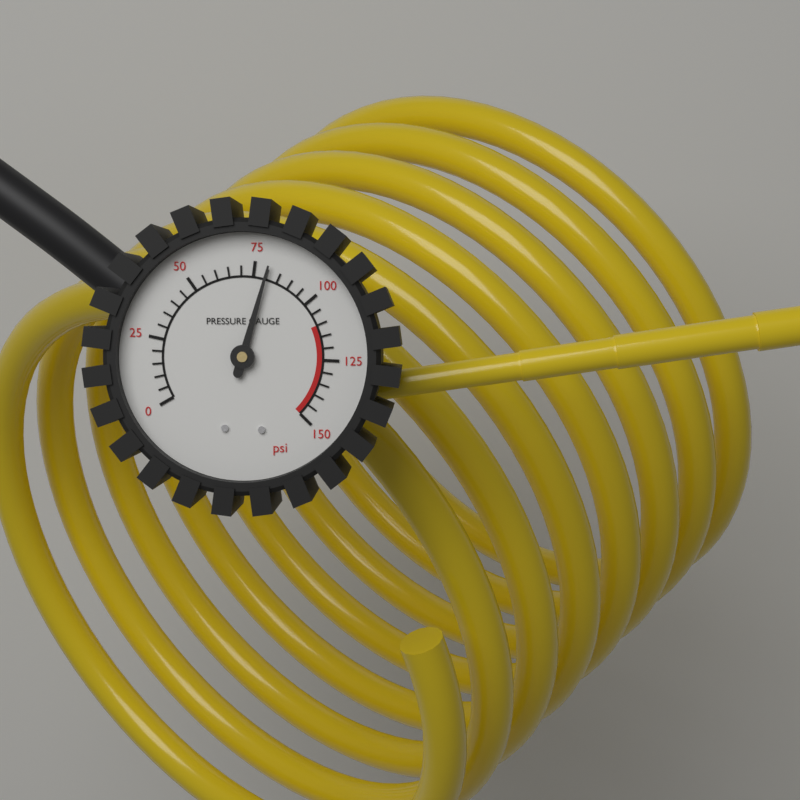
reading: 80 psi
